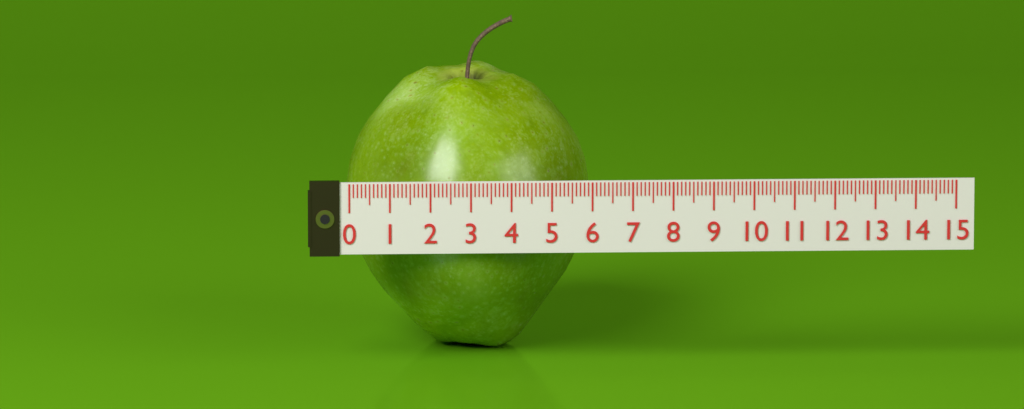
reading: 6.1 (no unit)
